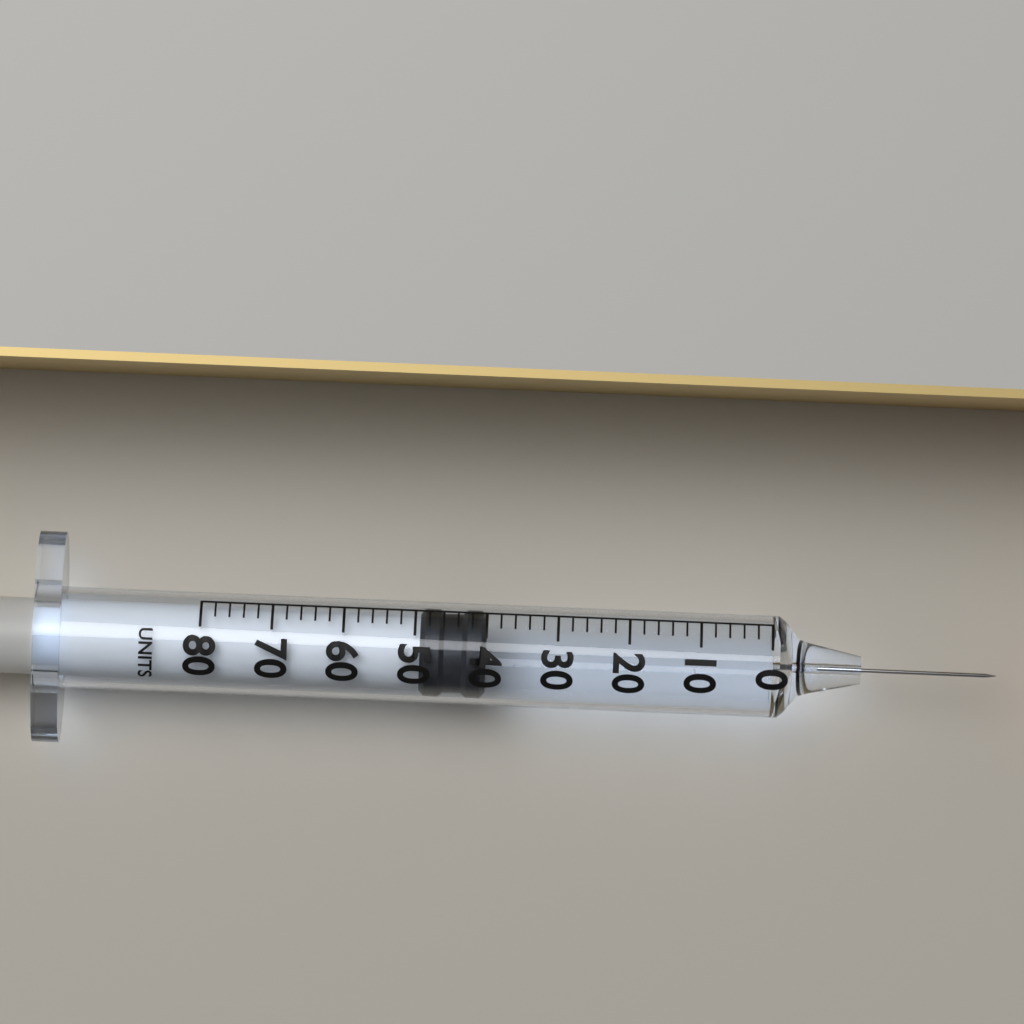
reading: 40 units
